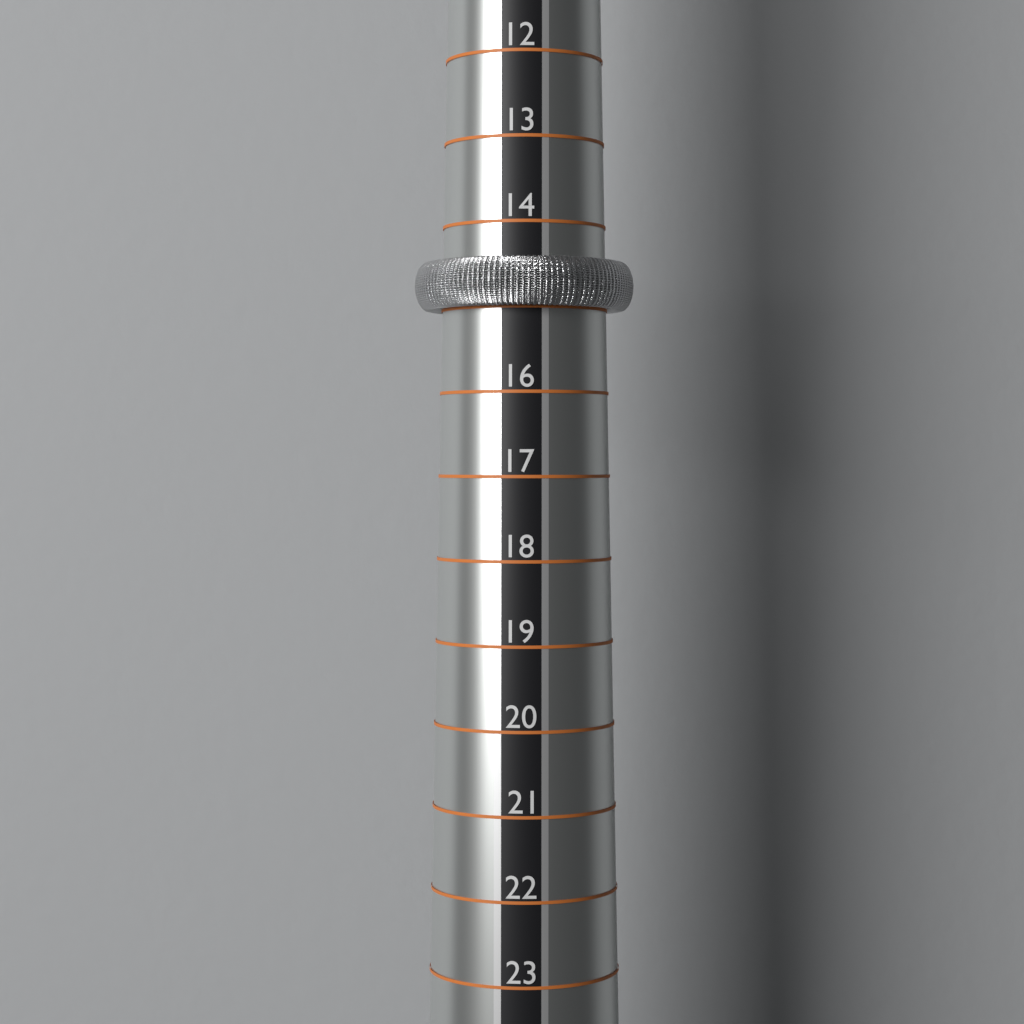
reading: 15 (no unit)
